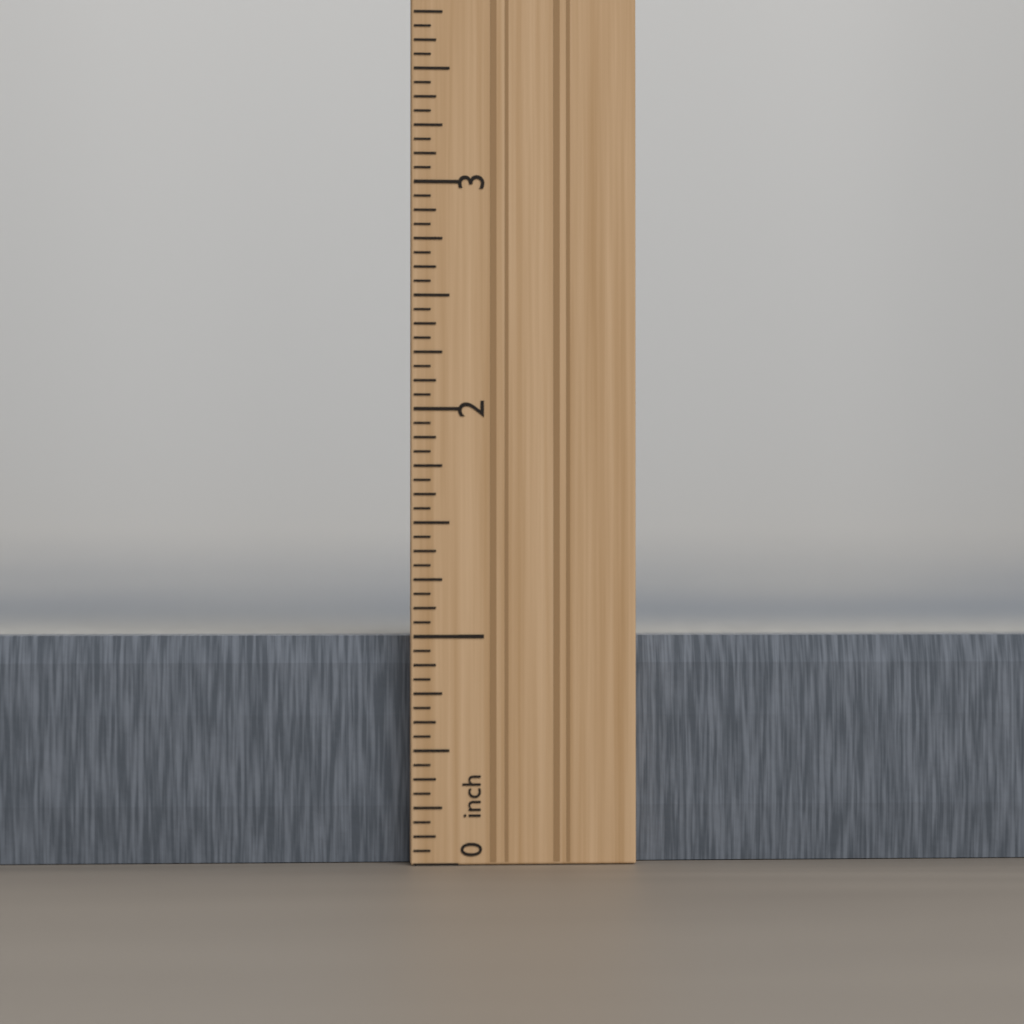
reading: 1.0000 in
